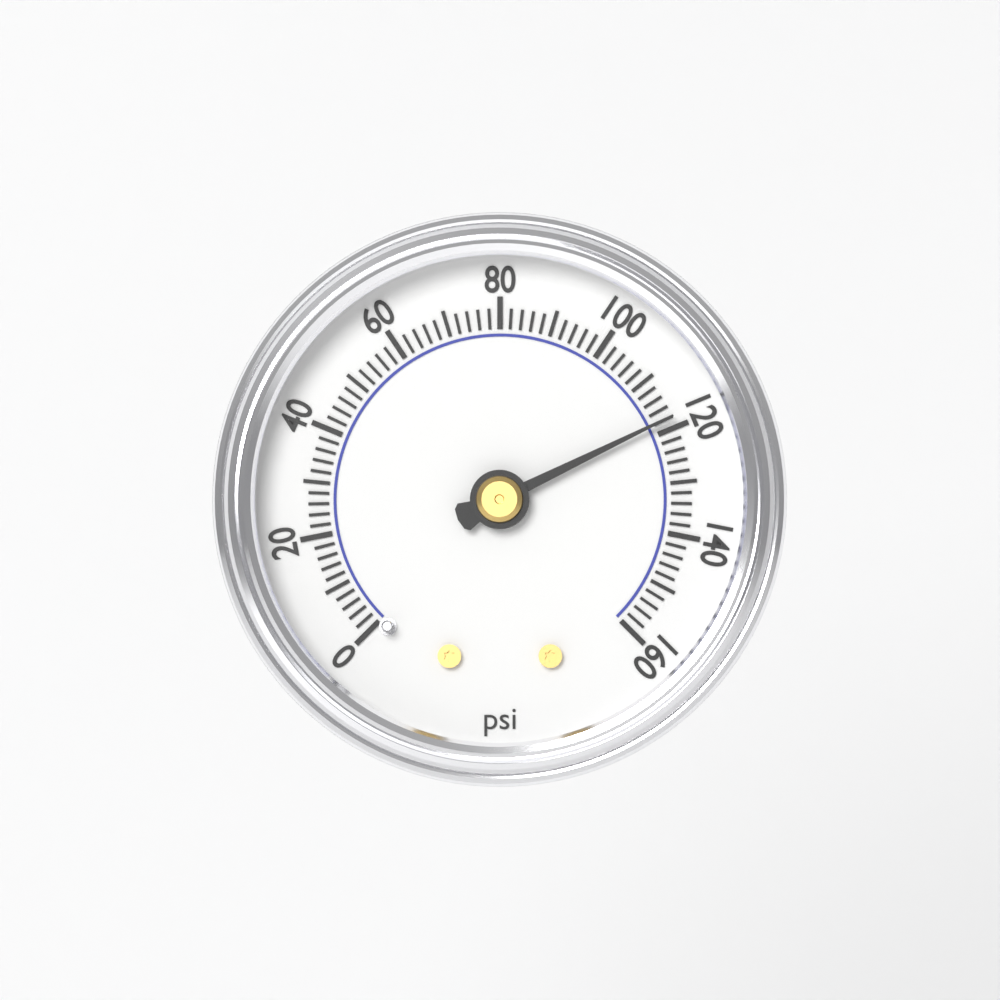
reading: 118 psi
